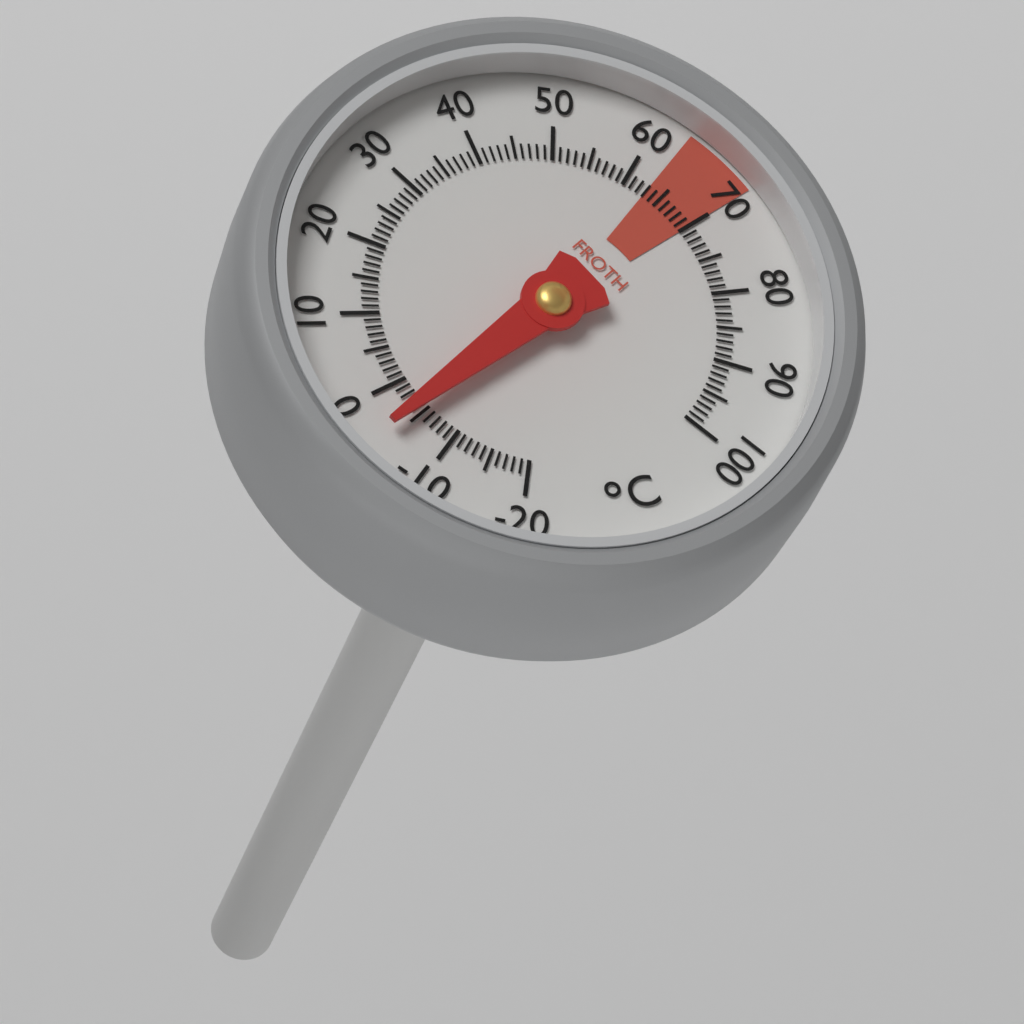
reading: -4 °C
